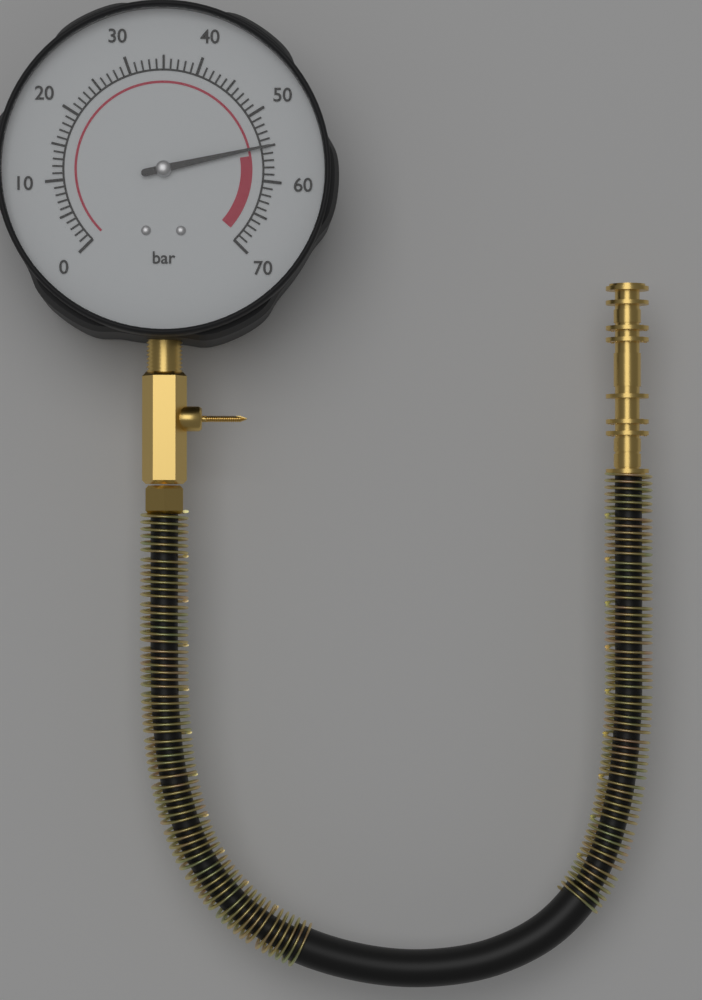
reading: 55 bar
